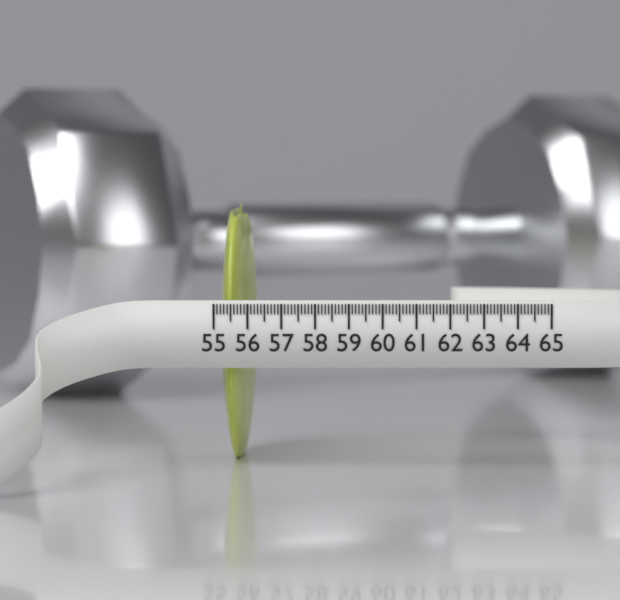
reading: 55.9 (no unit)
